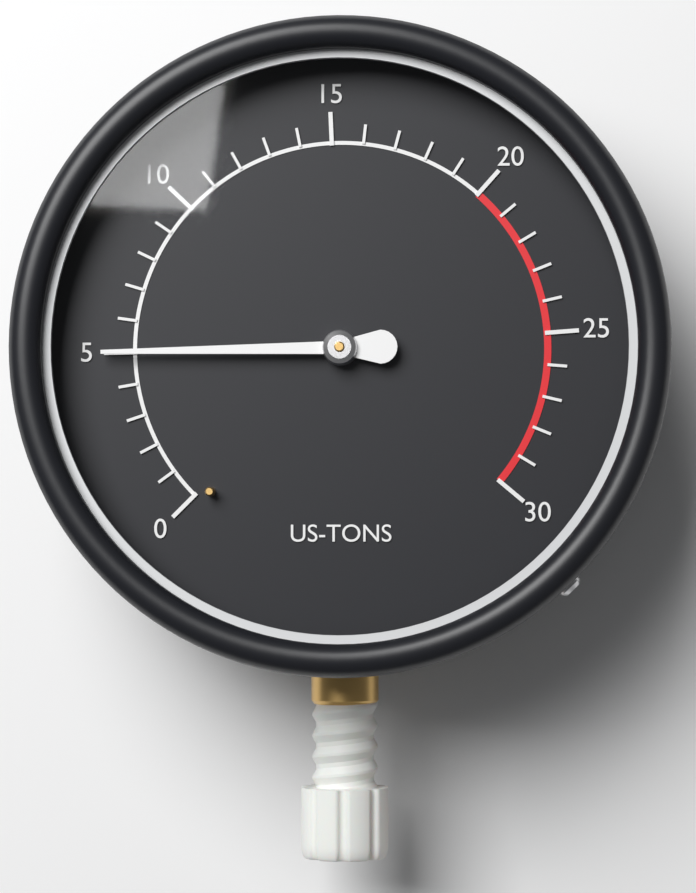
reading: 5 US-TONS
